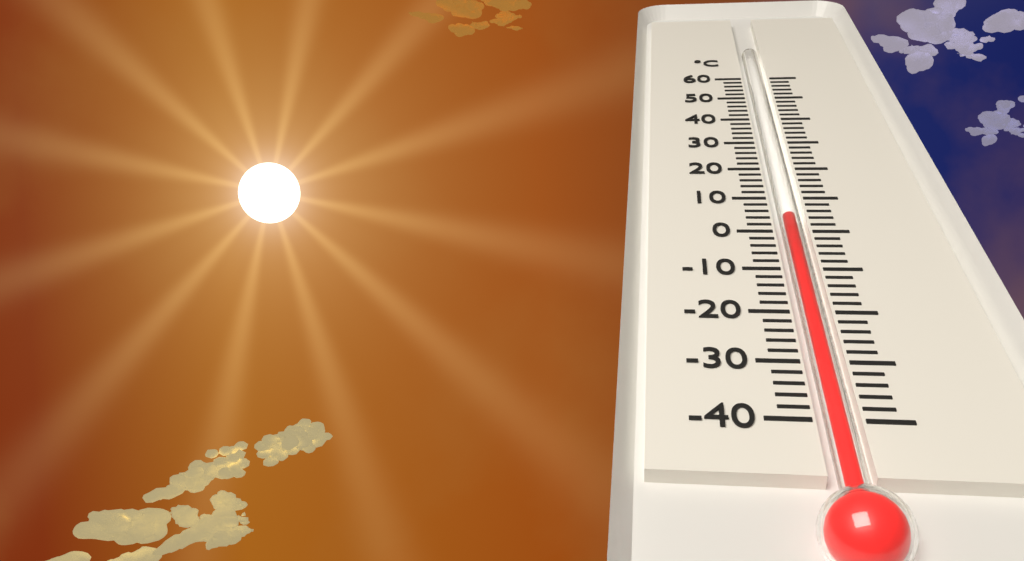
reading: 4 °C
